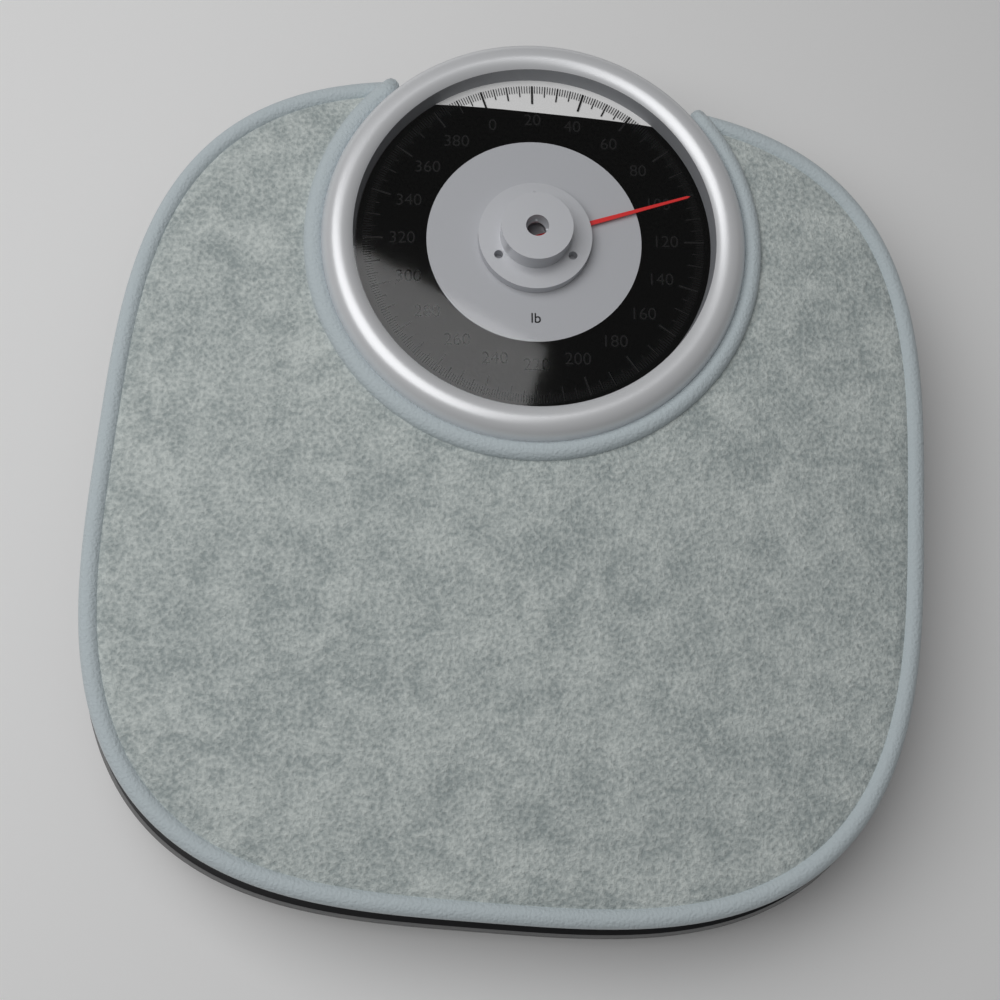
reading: 101 lb
